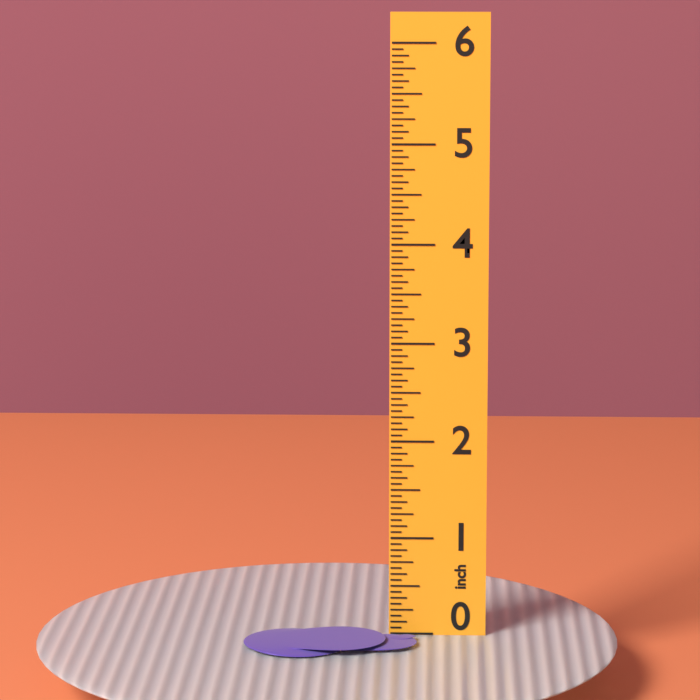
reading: 0.0625 inch
